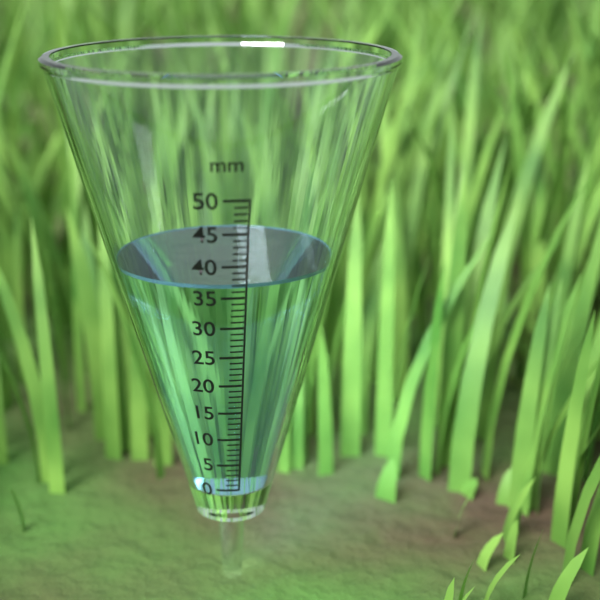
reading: 37 mm
